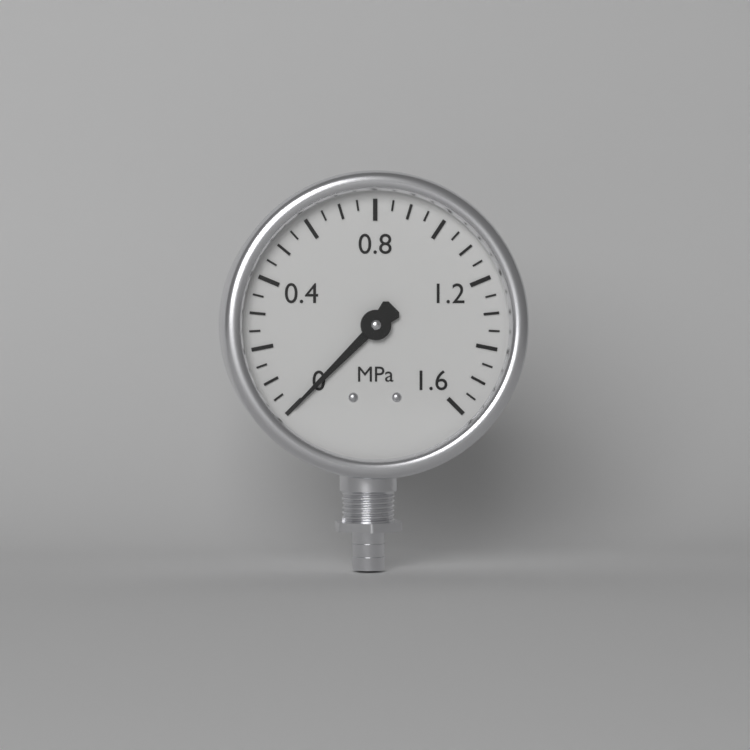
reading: 0.00 MPa
